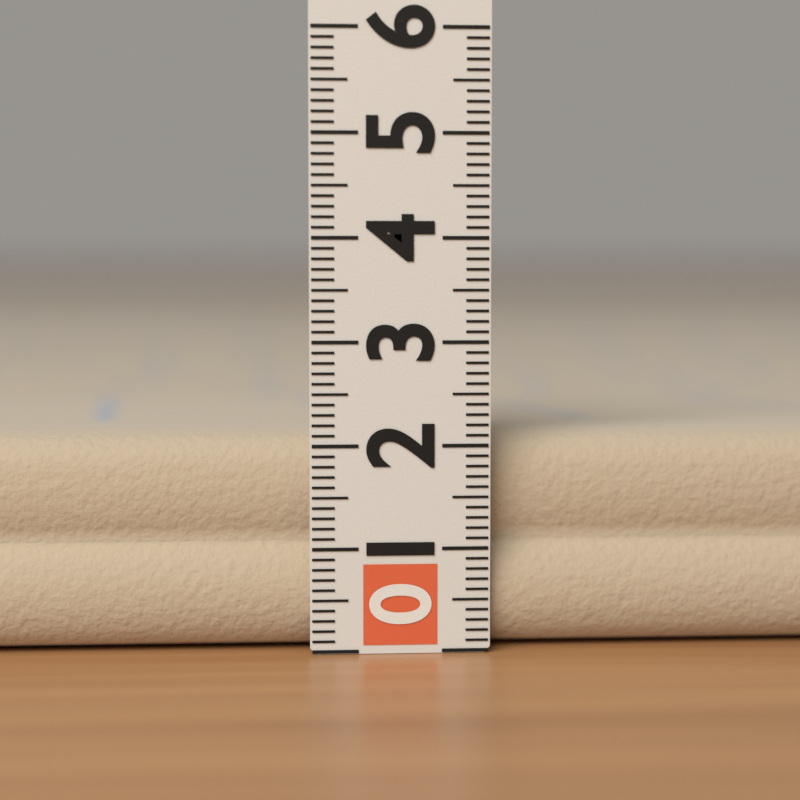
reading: 2.1 (no unit)
